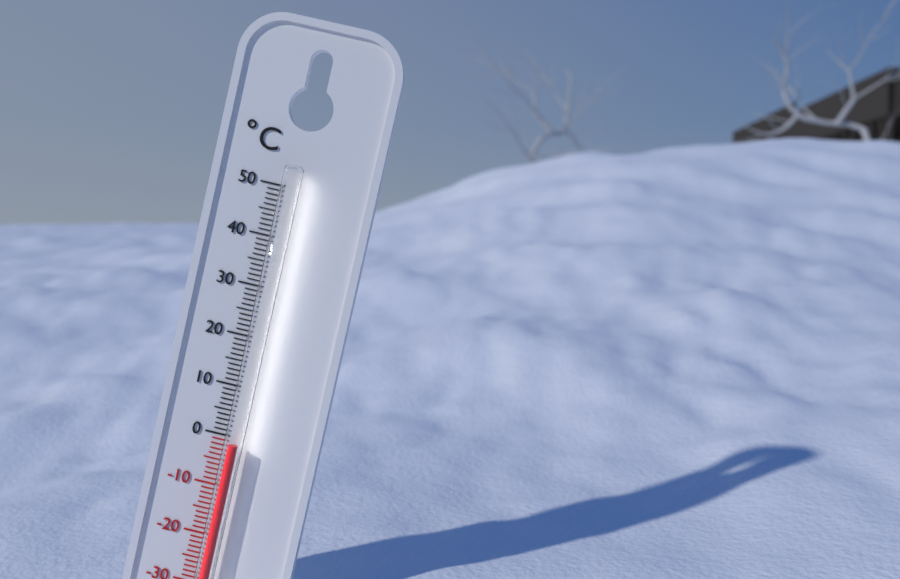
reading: -1 °C
